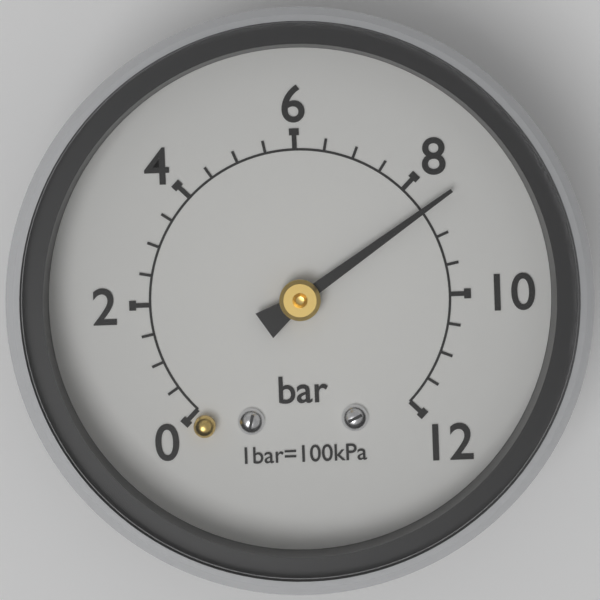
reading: 8.5 bar
